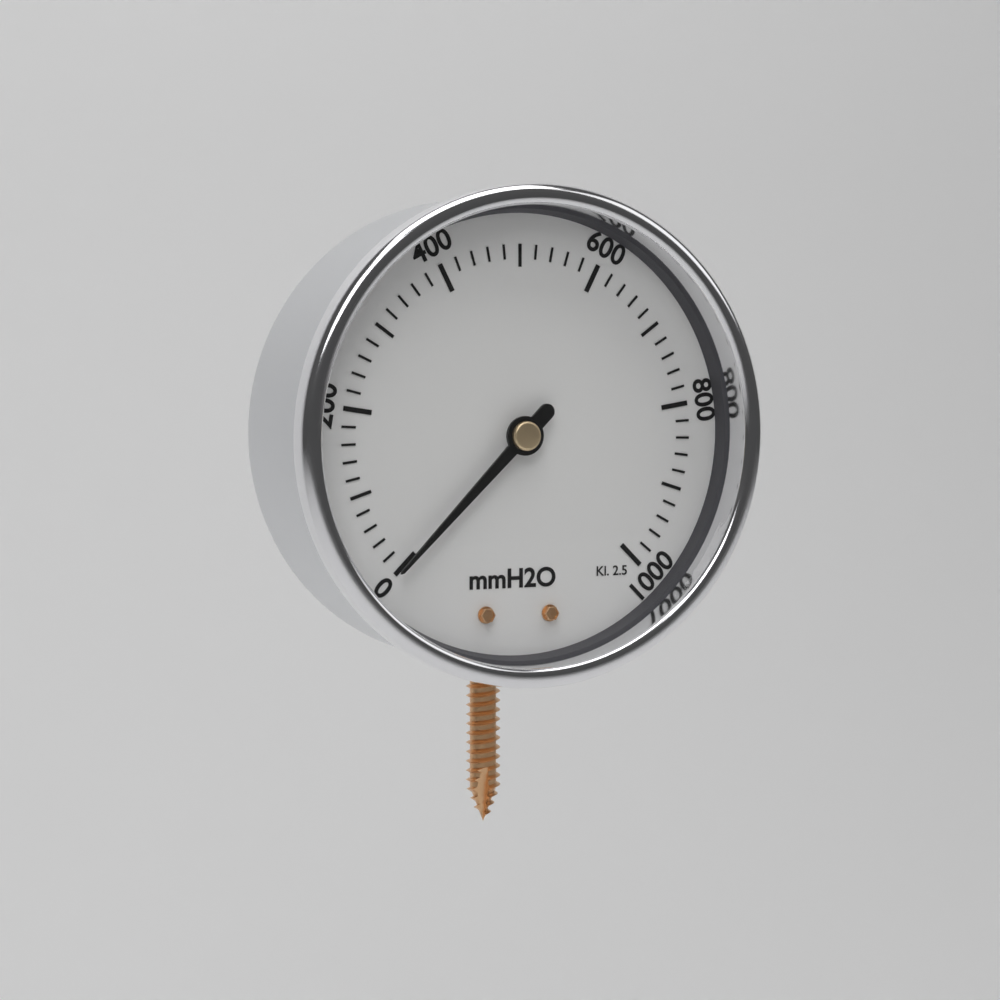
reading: 0 mmH2O
